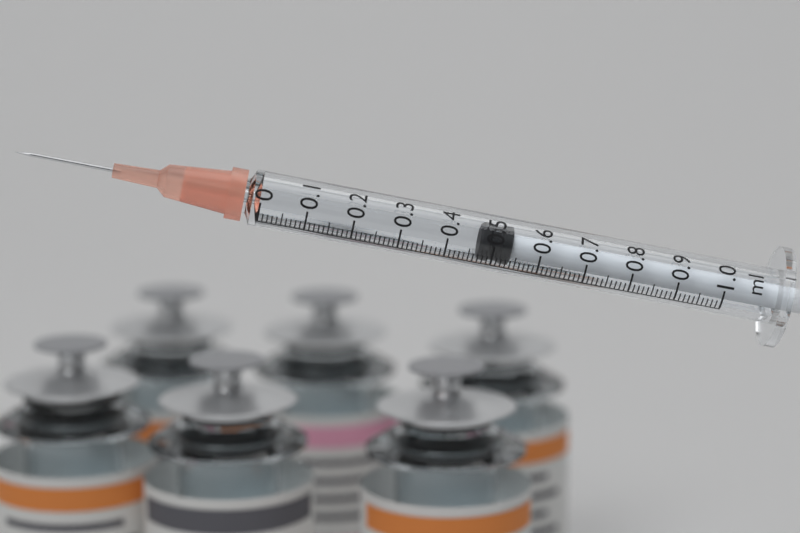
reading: 0.47 ml
